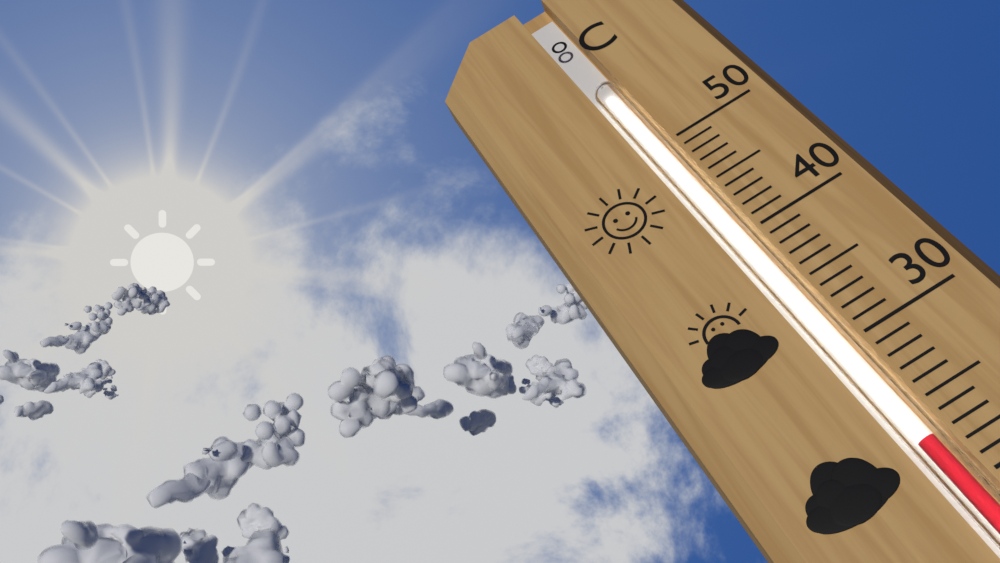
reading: 23 °C
